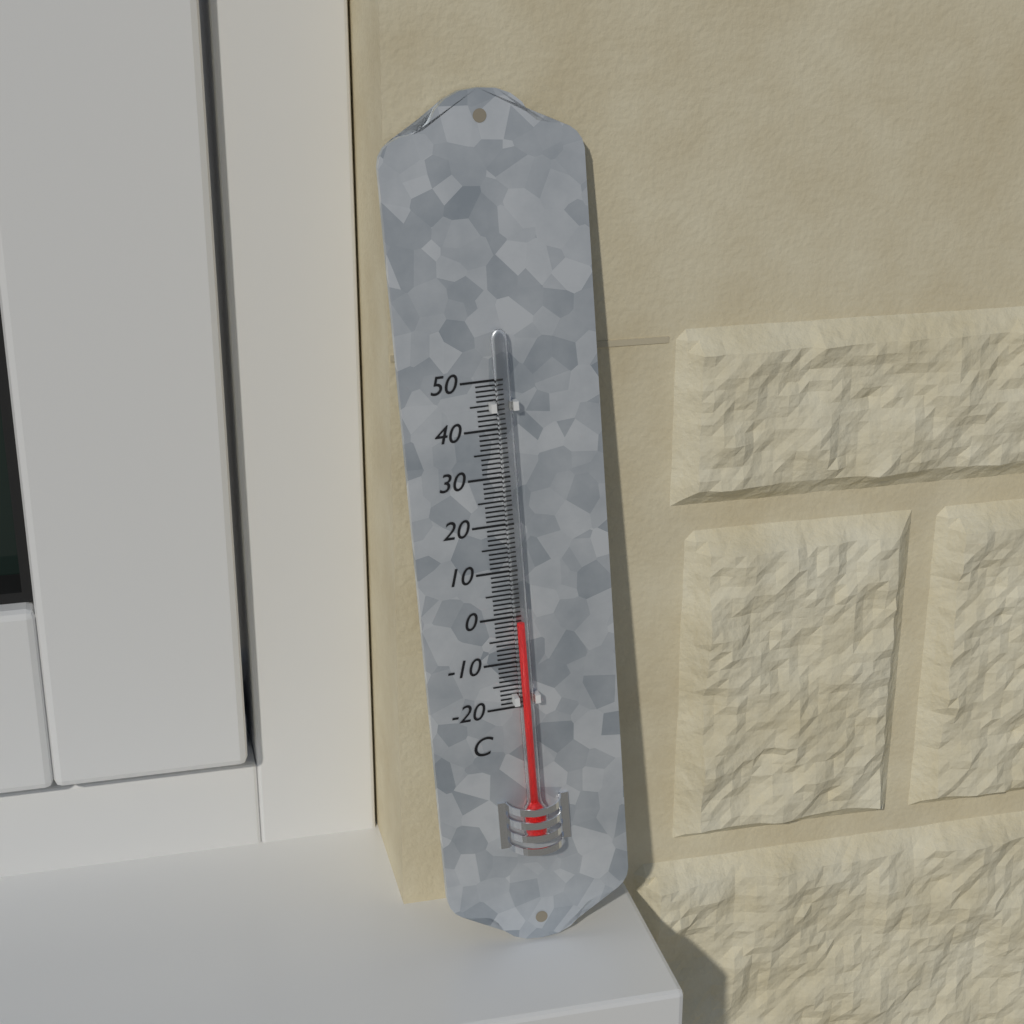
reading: -1 °C
